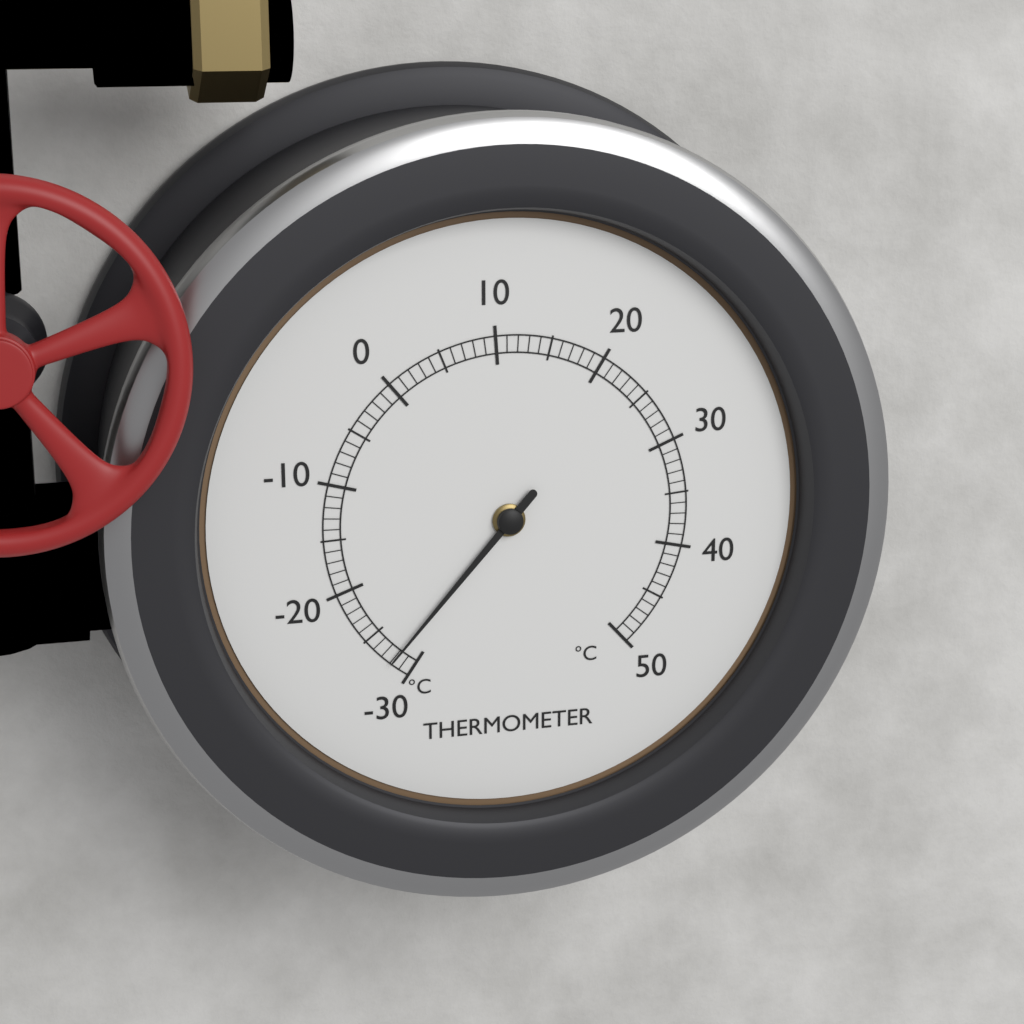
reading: -28 °C
